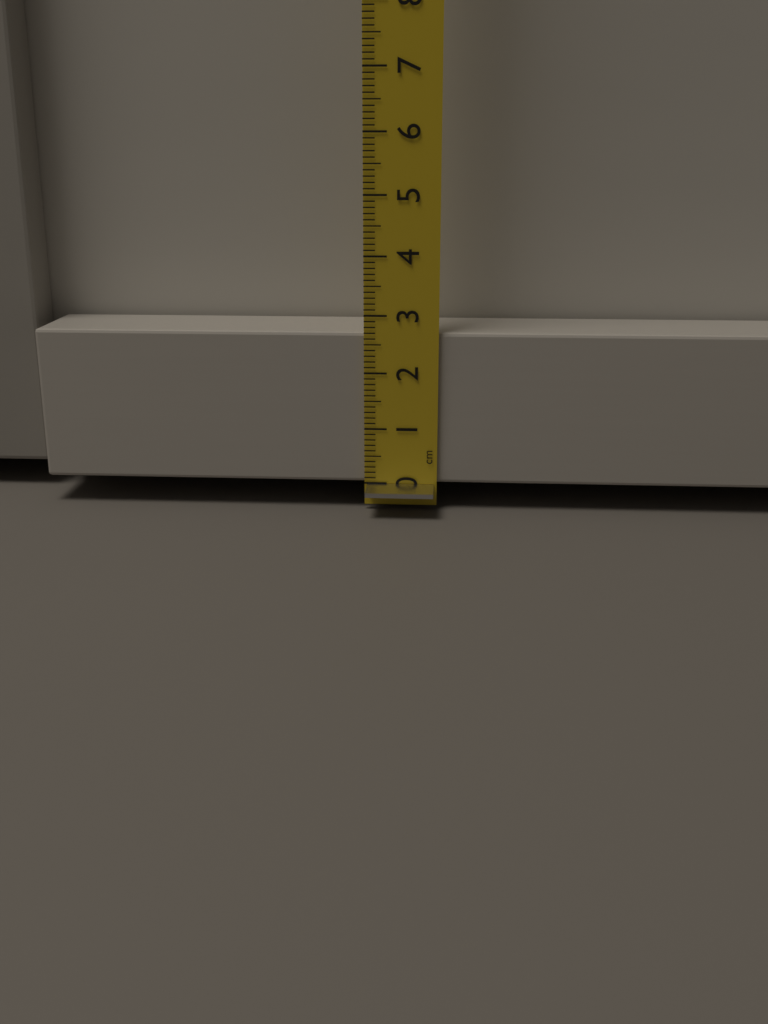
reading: 2.7 cm
